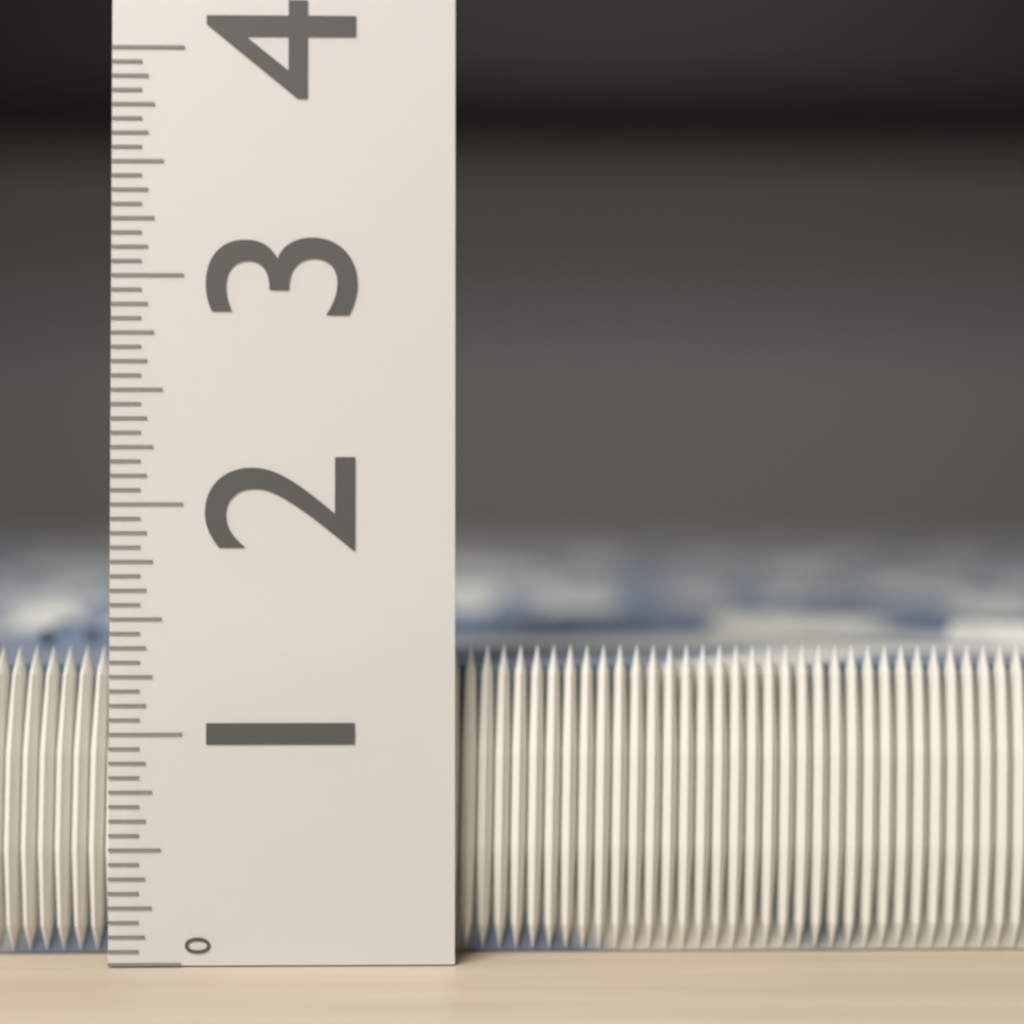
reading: 1.3750 (no unit)
